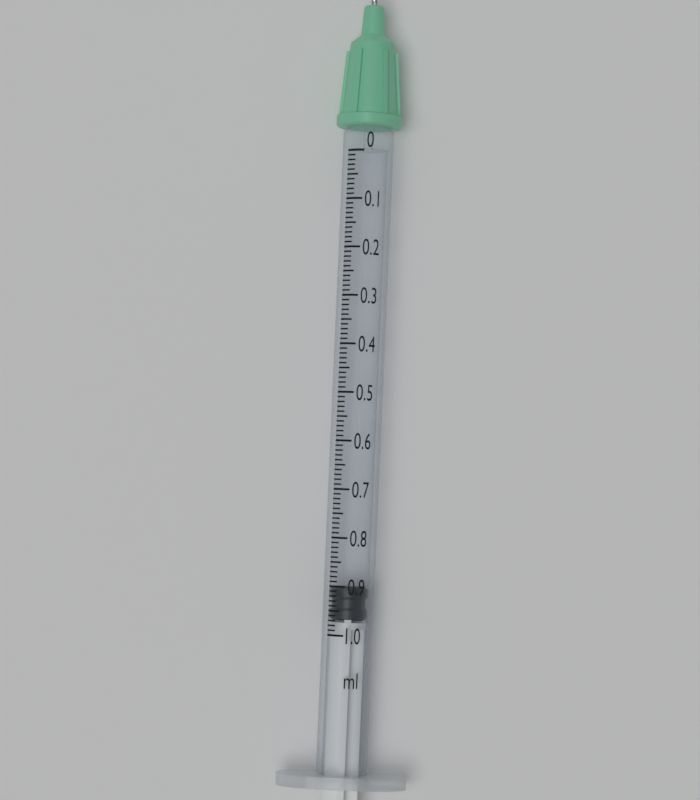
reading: 0.90 ml
